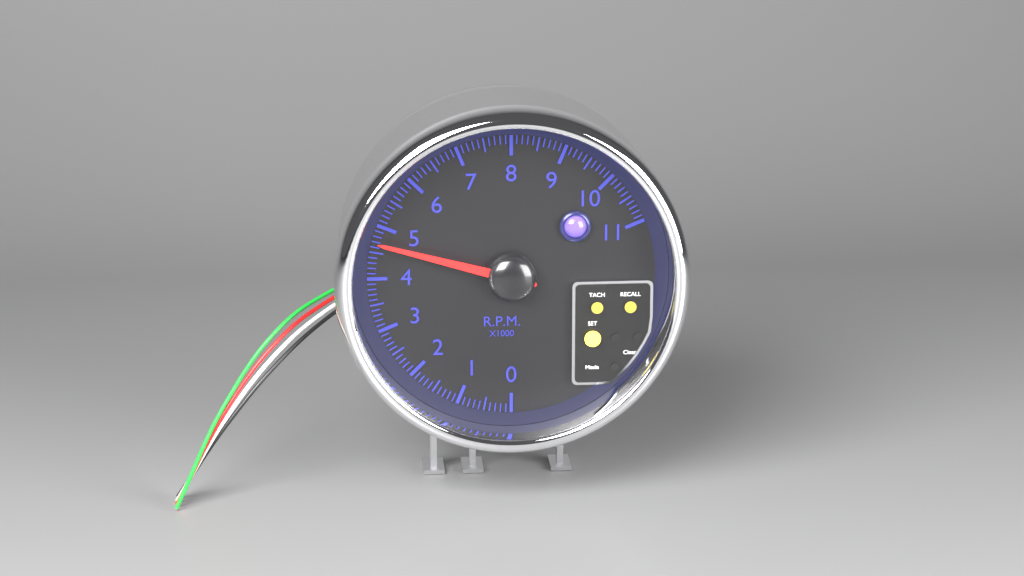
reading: 4.7 rpm x1000
